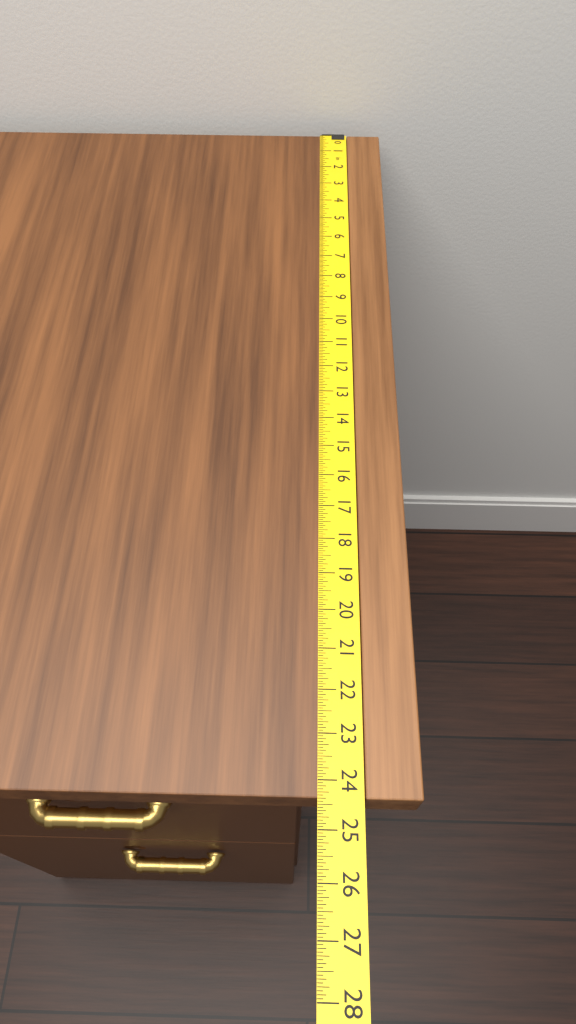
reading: 24.3750 in
